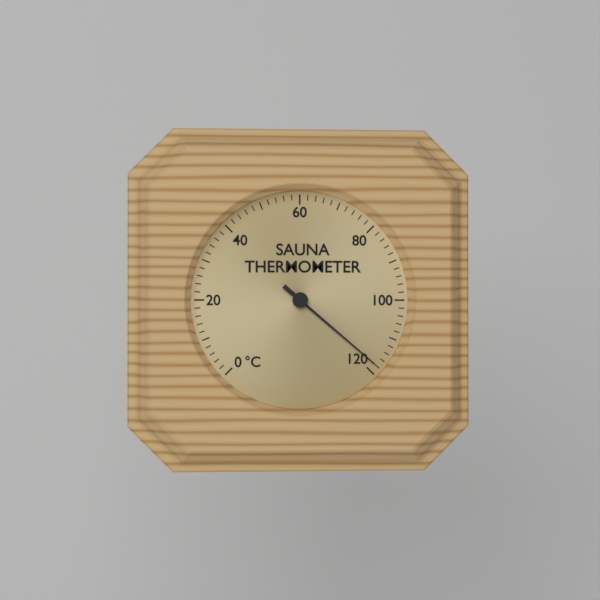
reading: 118 °C
